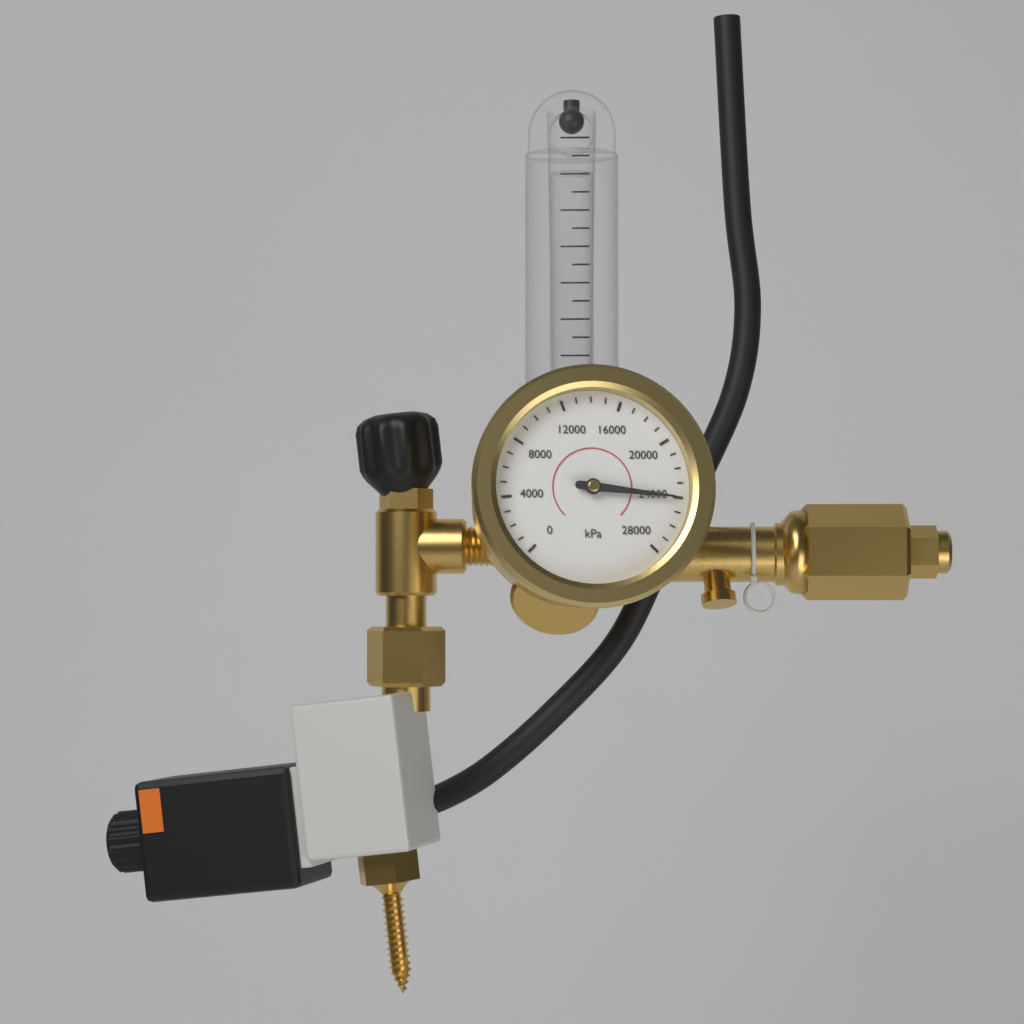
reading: 24000 kPa
